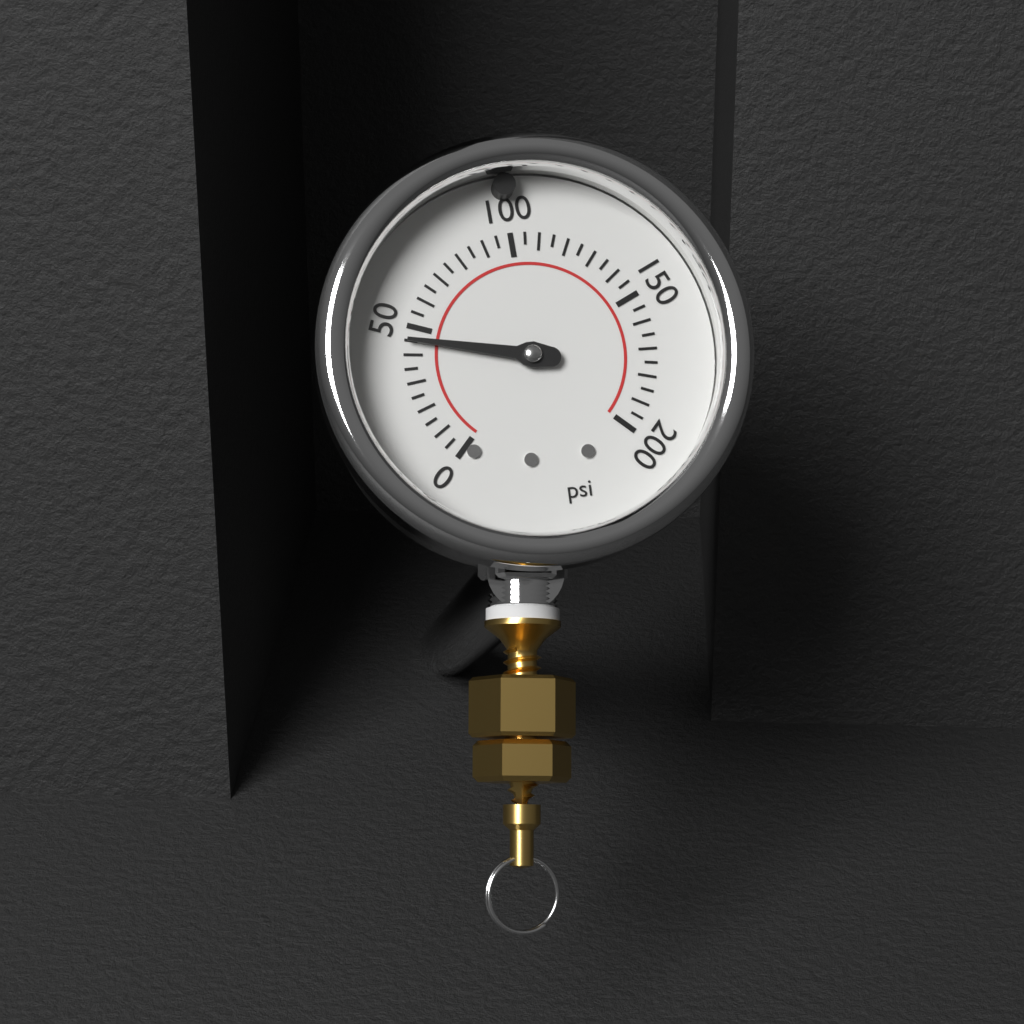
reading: 45 psi
